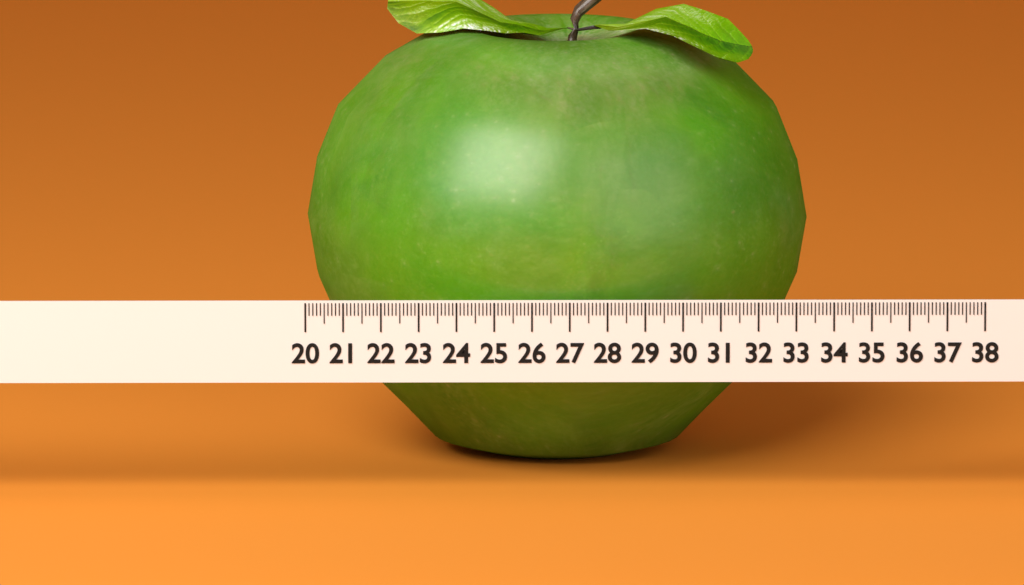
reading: 33.5 (no unit)
